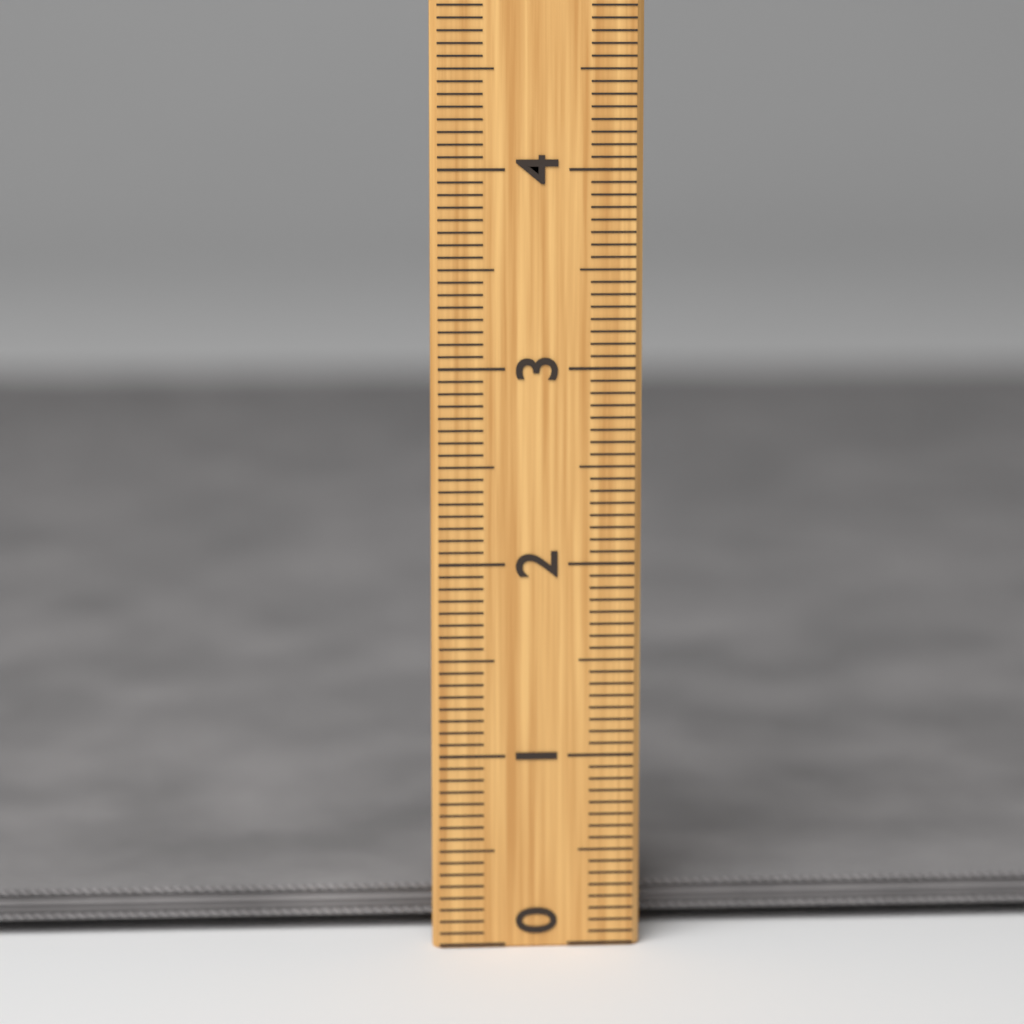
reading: 0.3750 (no unit)
